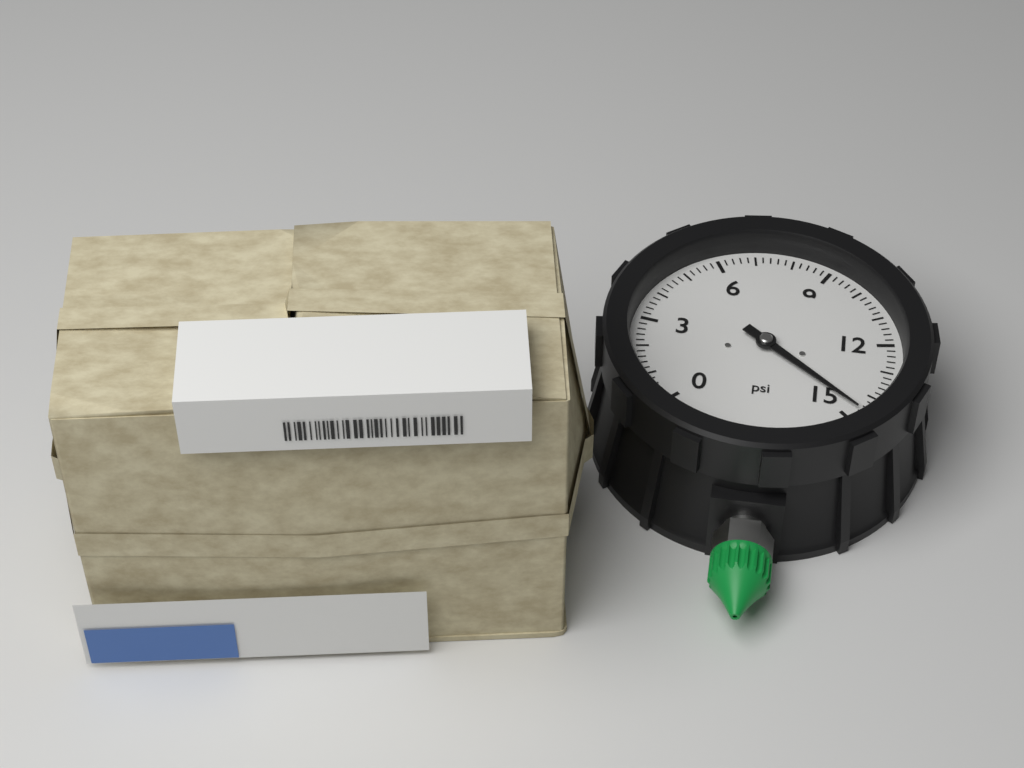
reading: 14.6 psi
